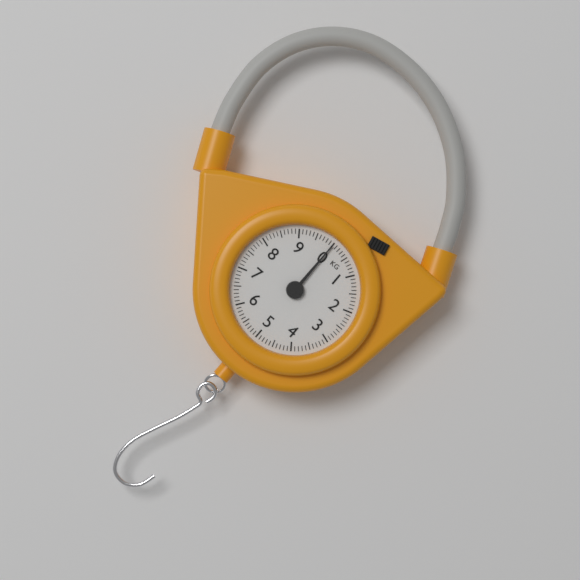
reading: 0.0 kg
